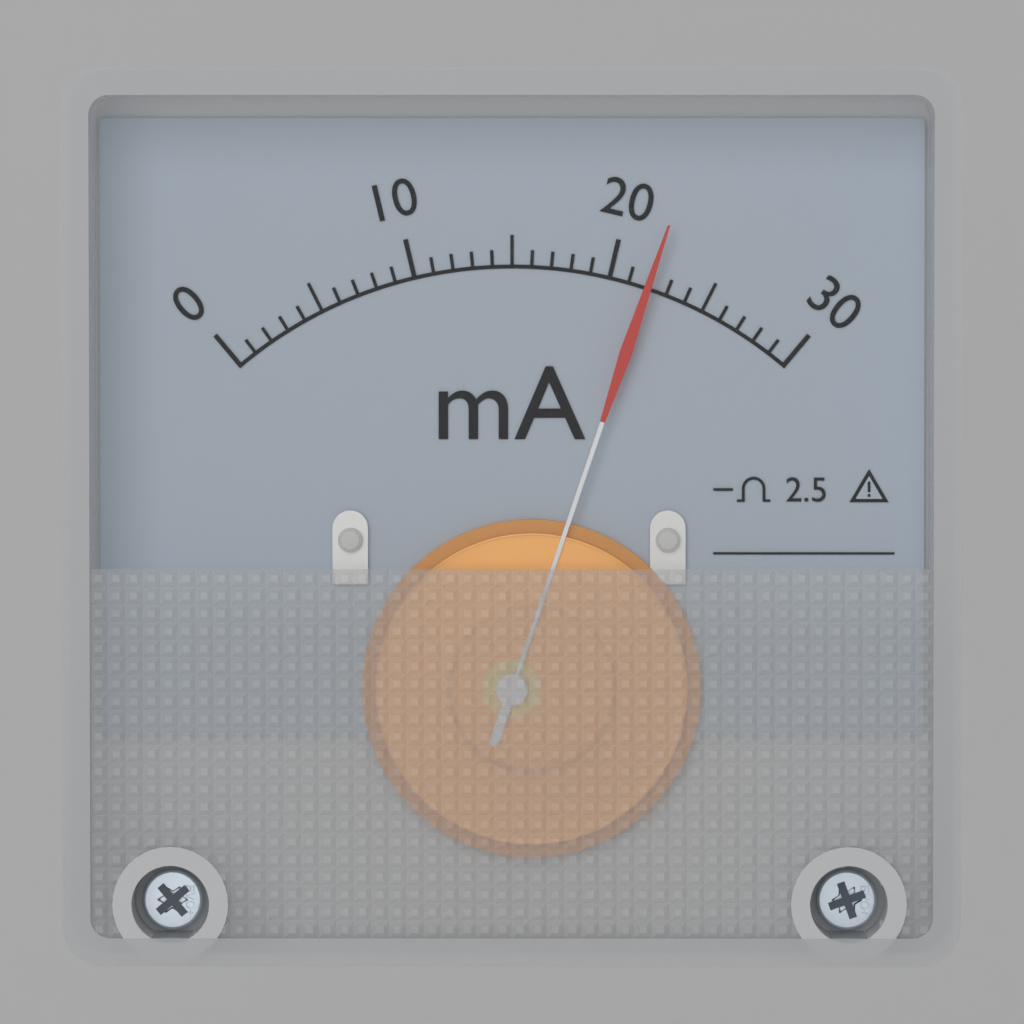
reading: 22 mA
